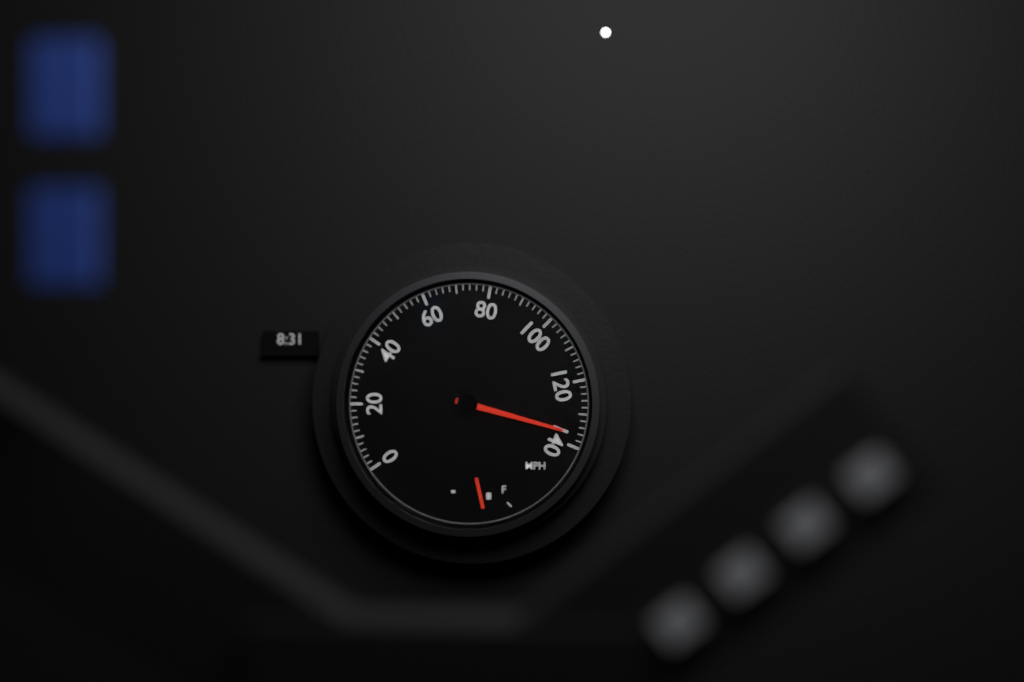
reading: 136 mph
